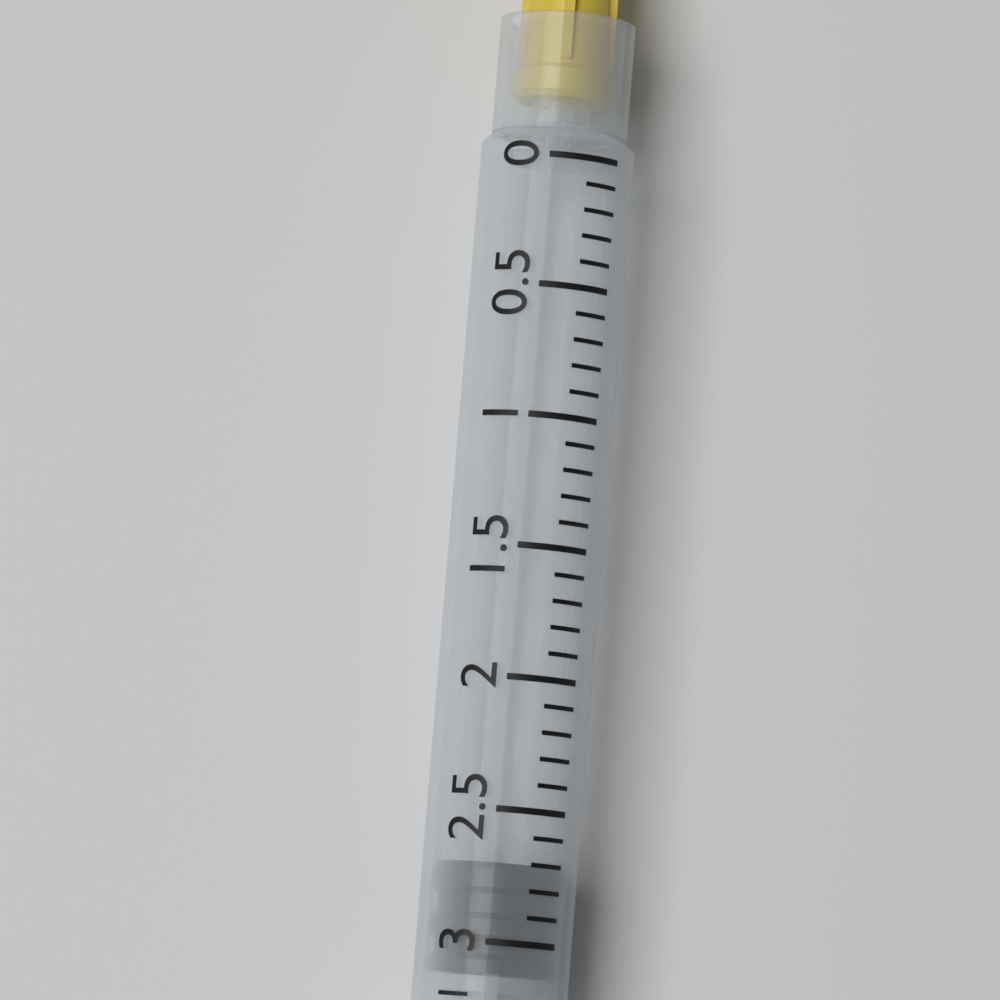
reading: 2.7 ml
